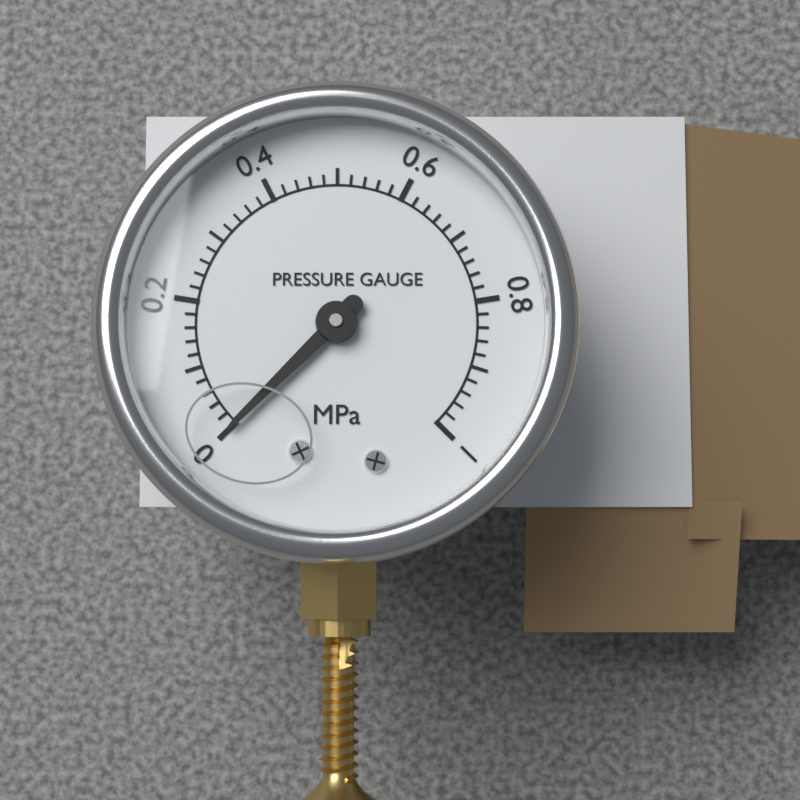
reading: 0.00 MPa
